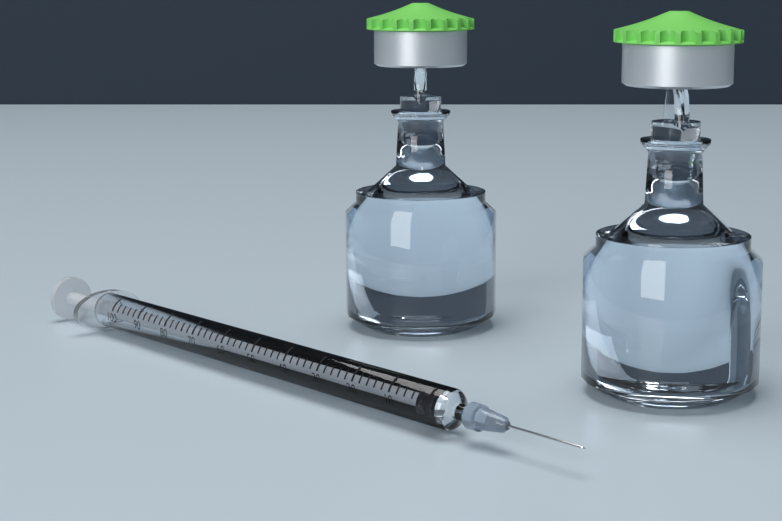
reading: 0 (no unit)
